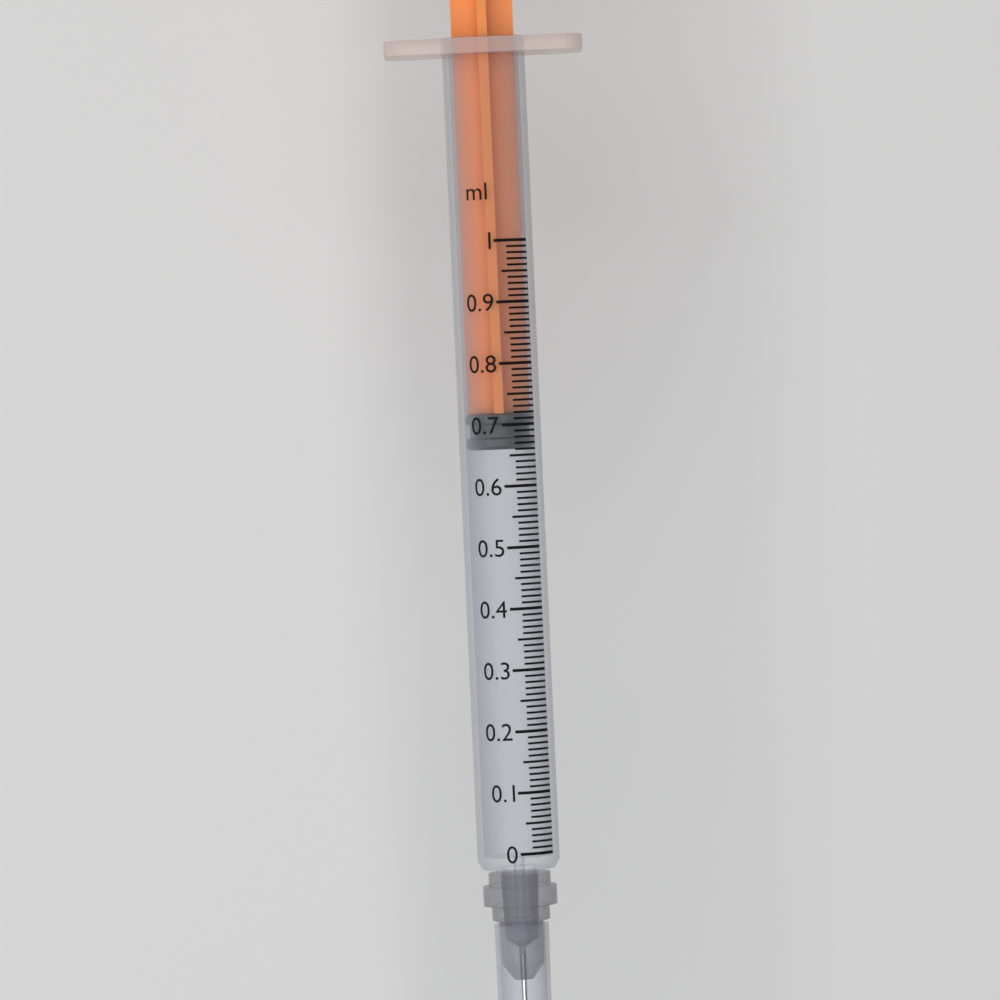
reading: 0.66 ml
